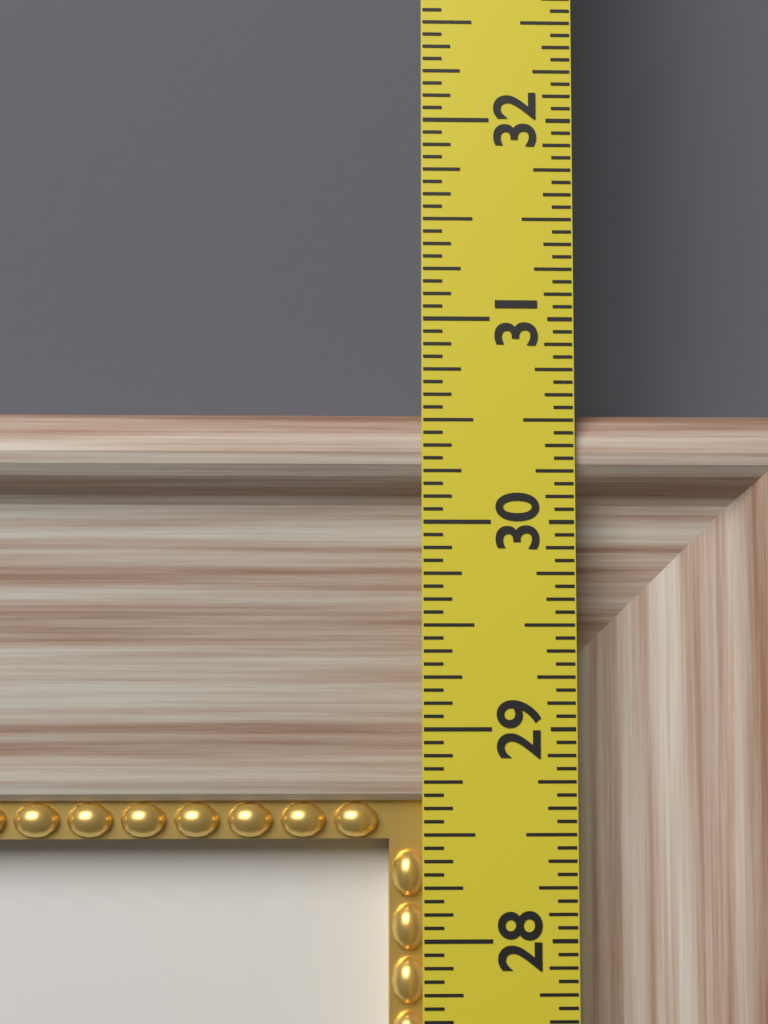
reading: 30.5625 in
